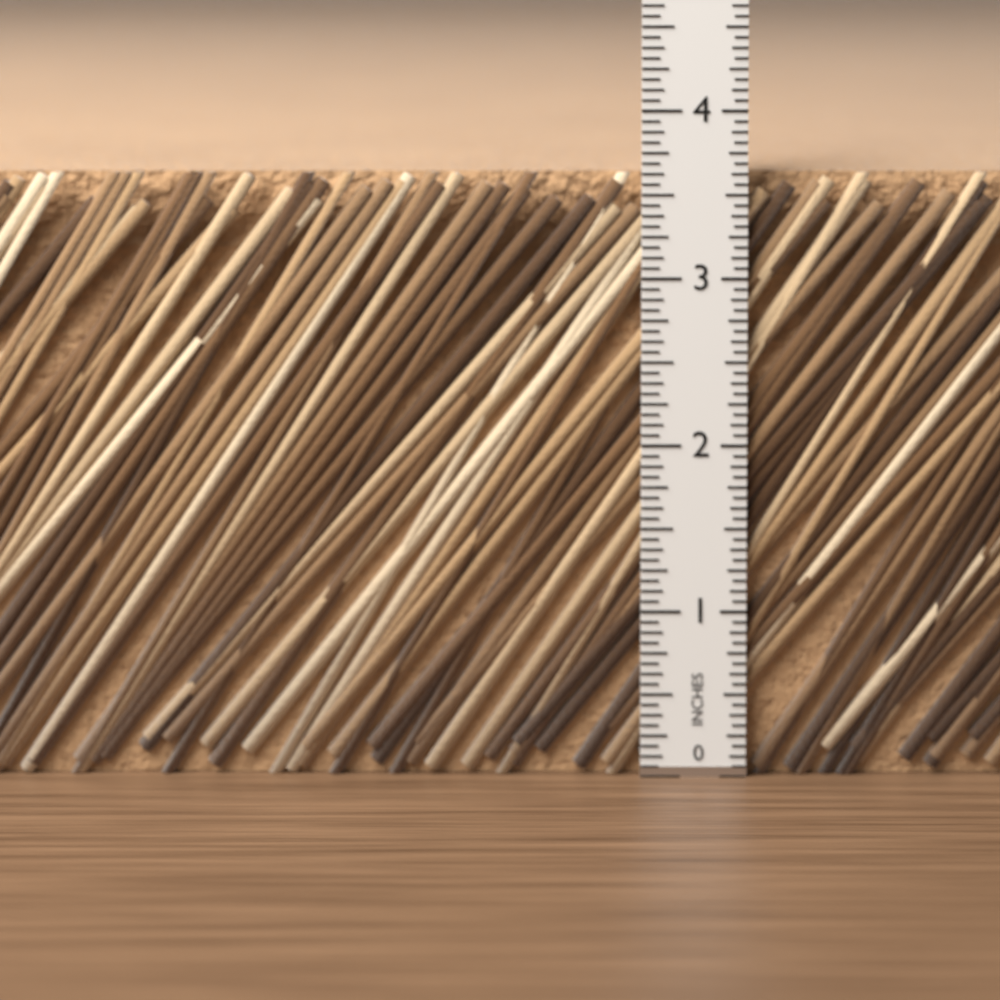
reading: 3.6250 in
